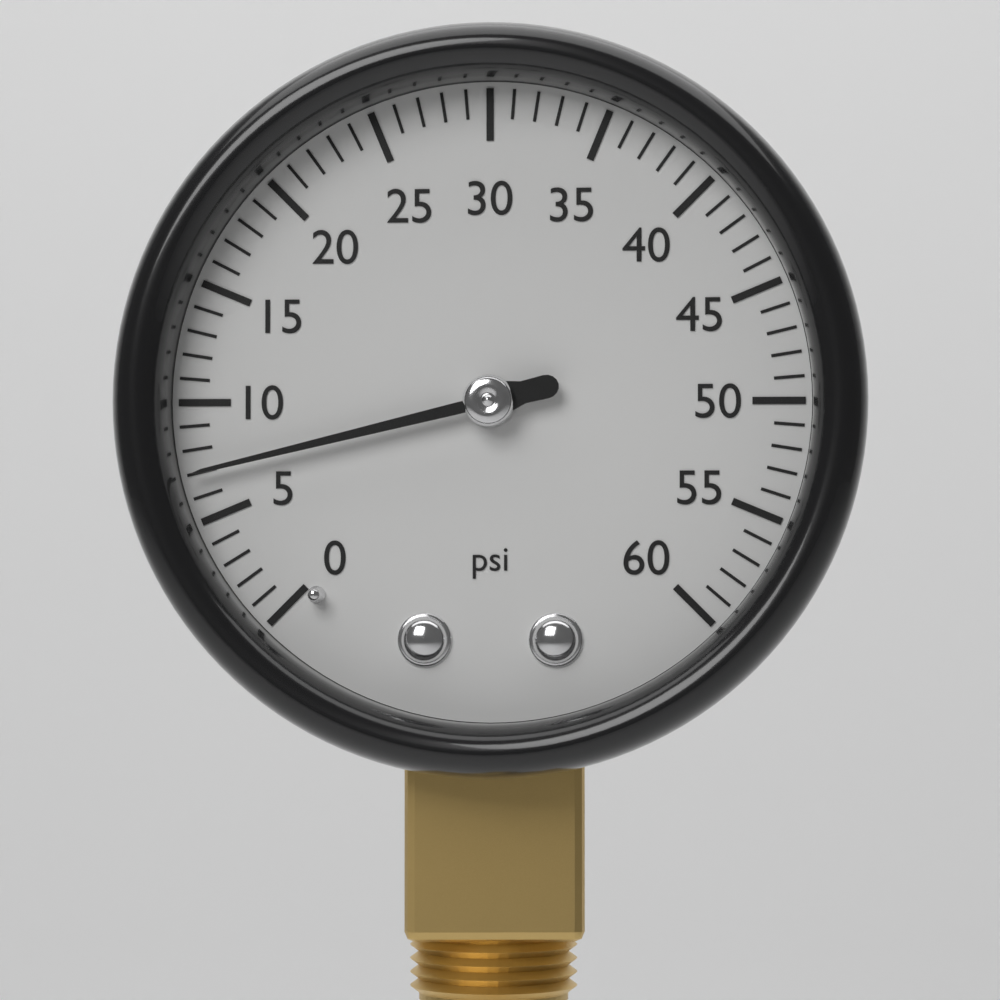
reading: 7 psi
